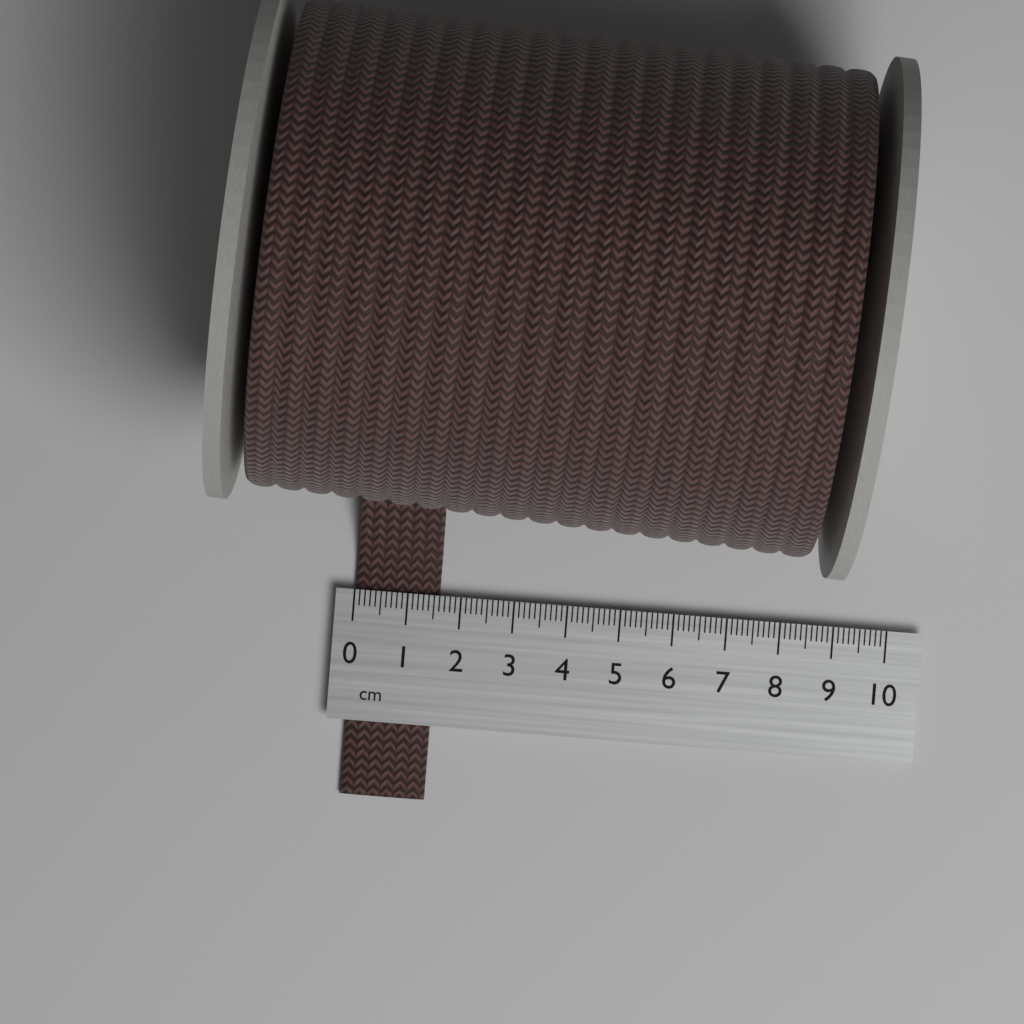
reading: 1.6 cm
